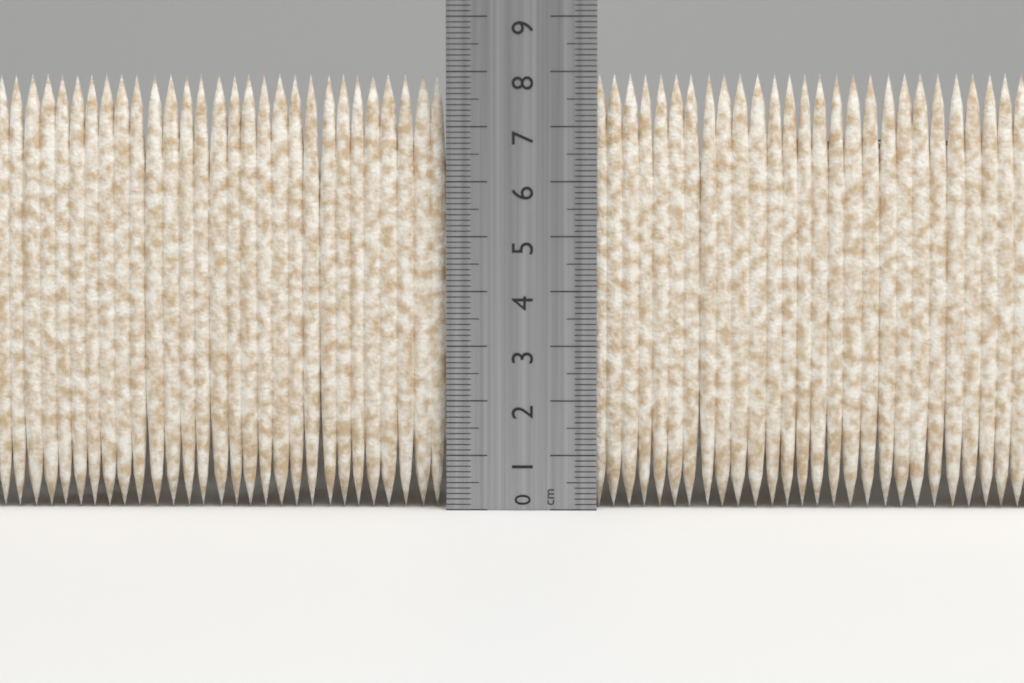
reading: 8.0 cm
